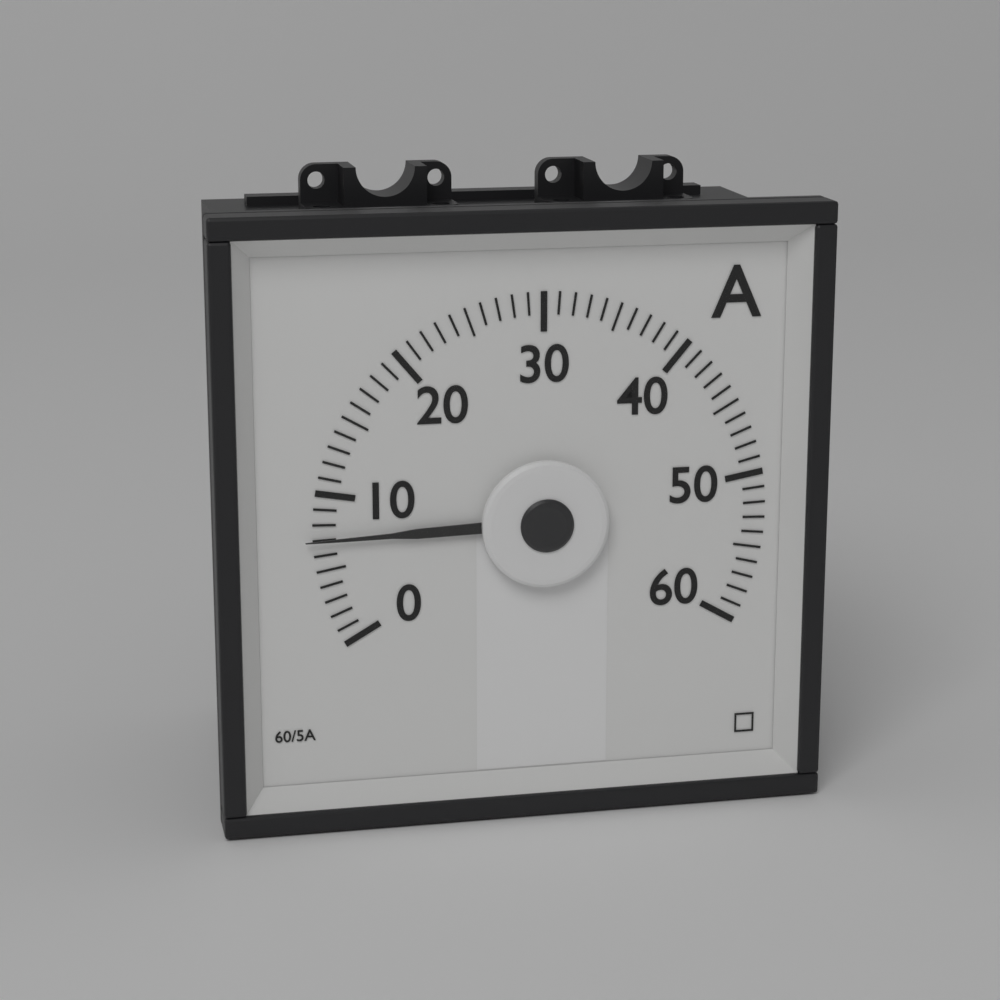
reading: 7 A
